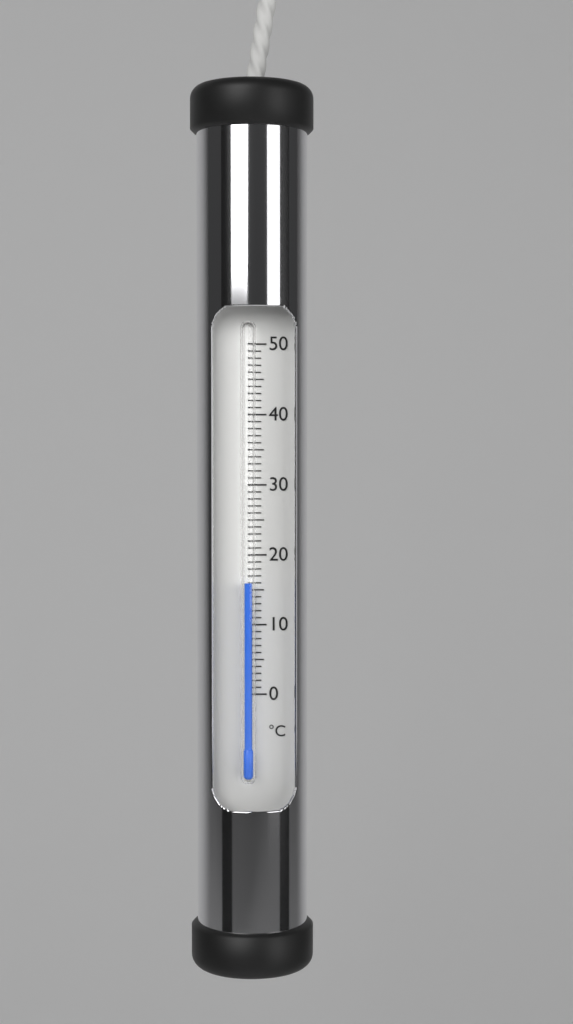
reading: 16 °C
